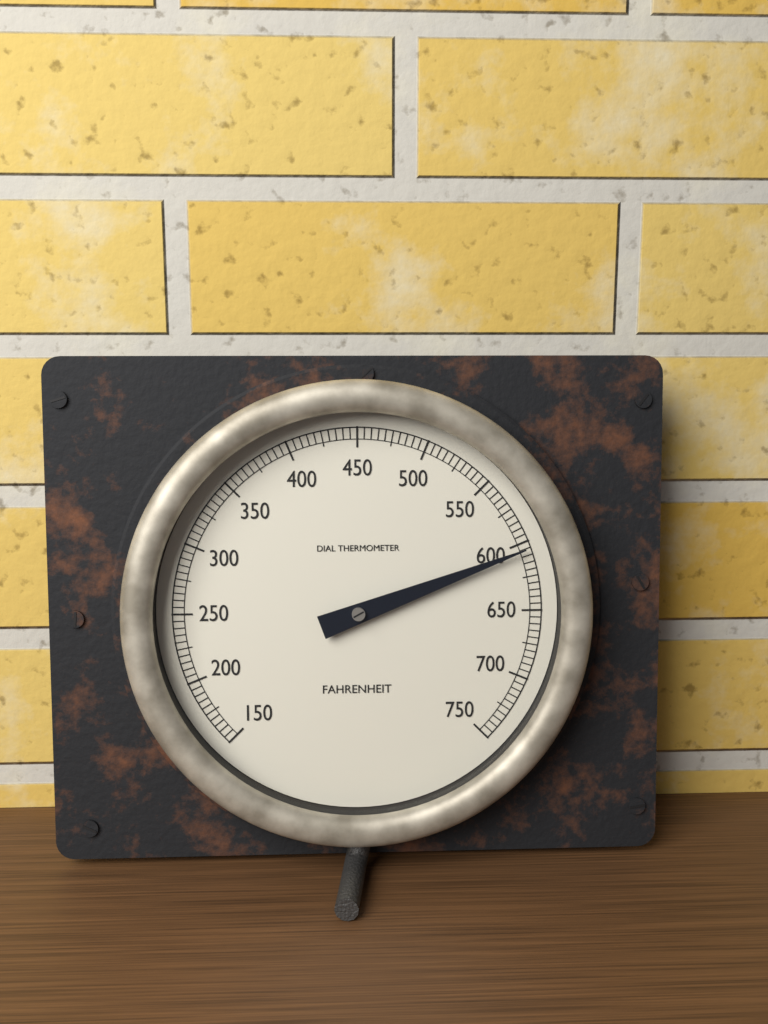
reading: 605 °F
